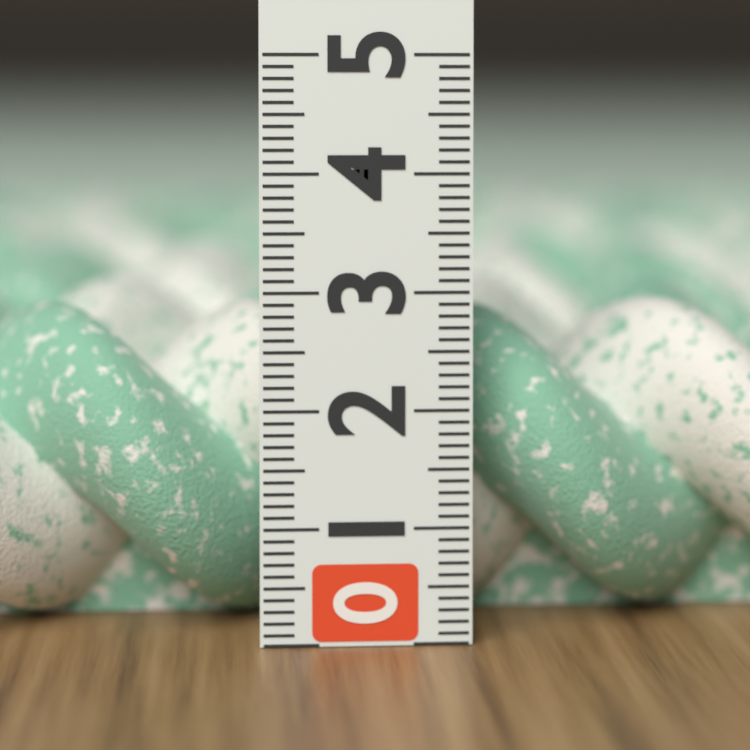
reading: 2.8 (no unit)
